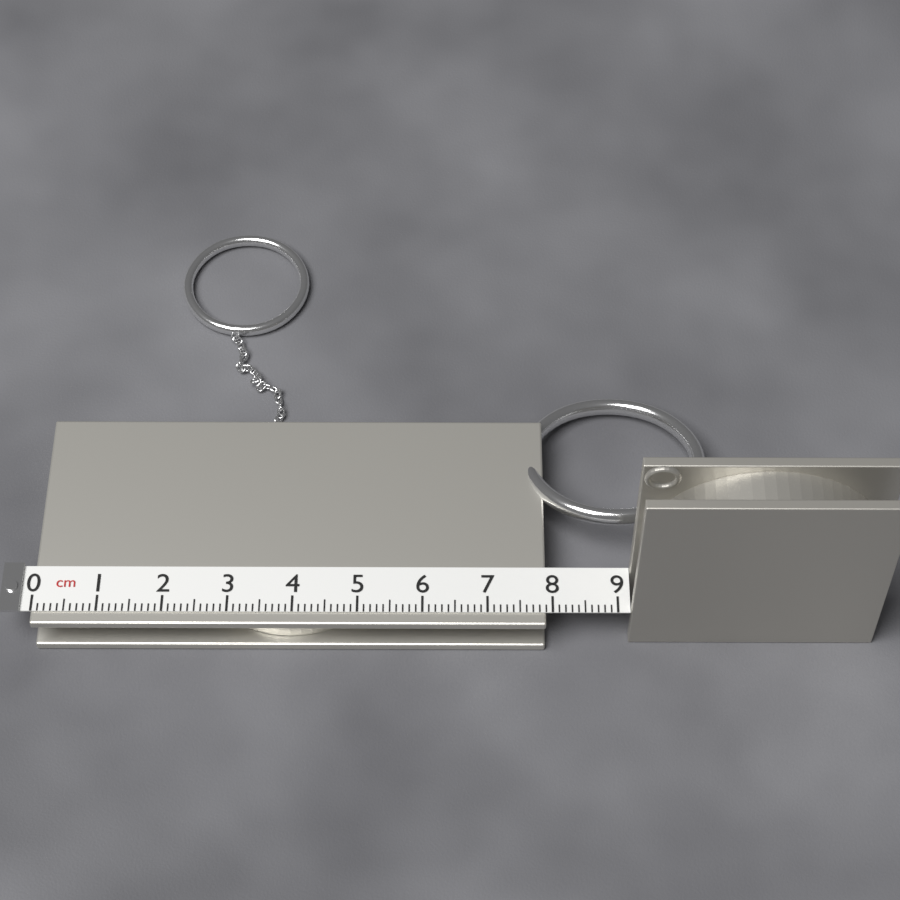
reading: 7.9 cm
